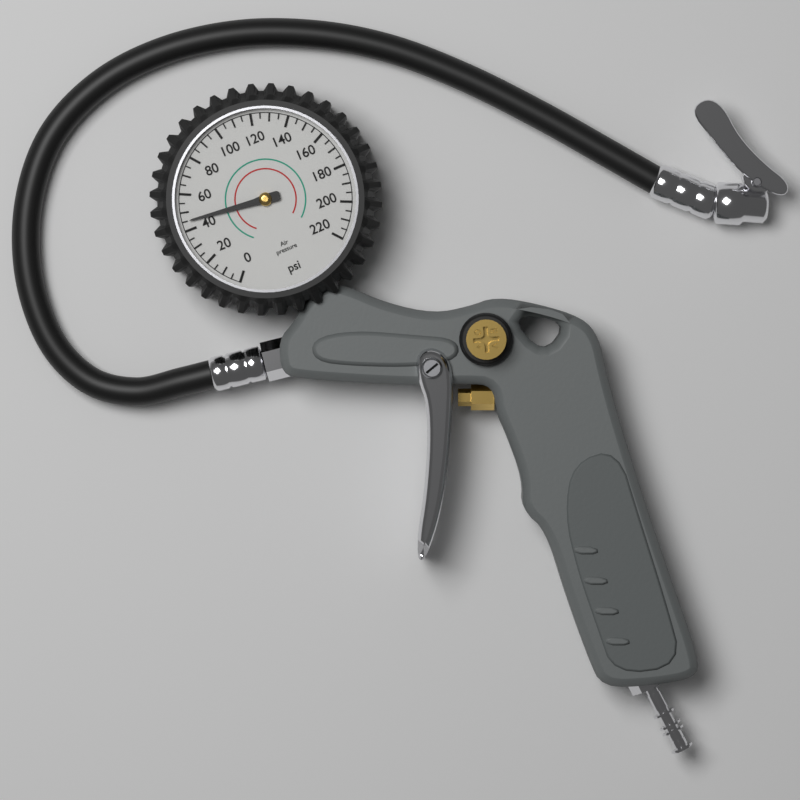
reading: 45 psi
